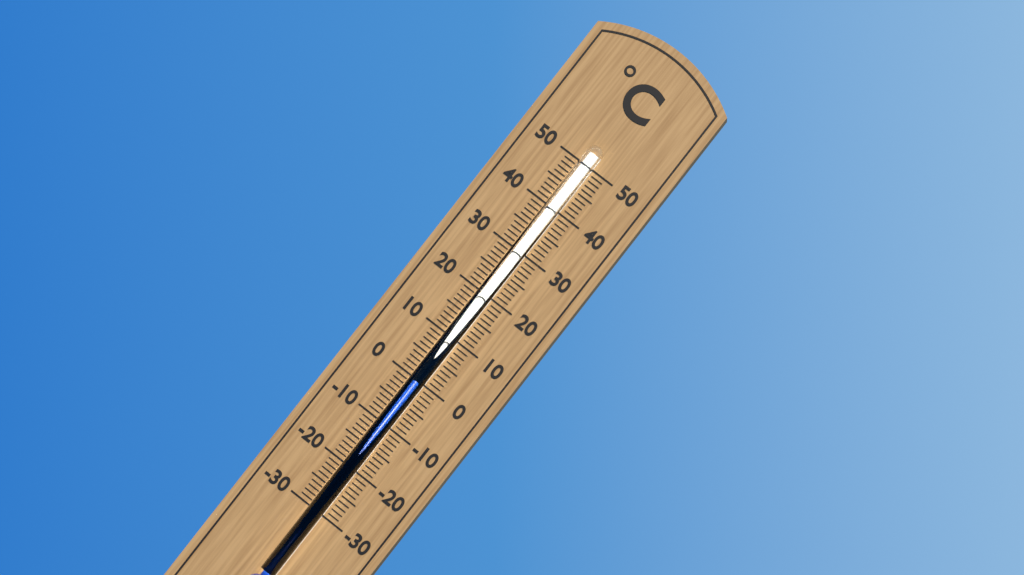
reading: 0 °C
